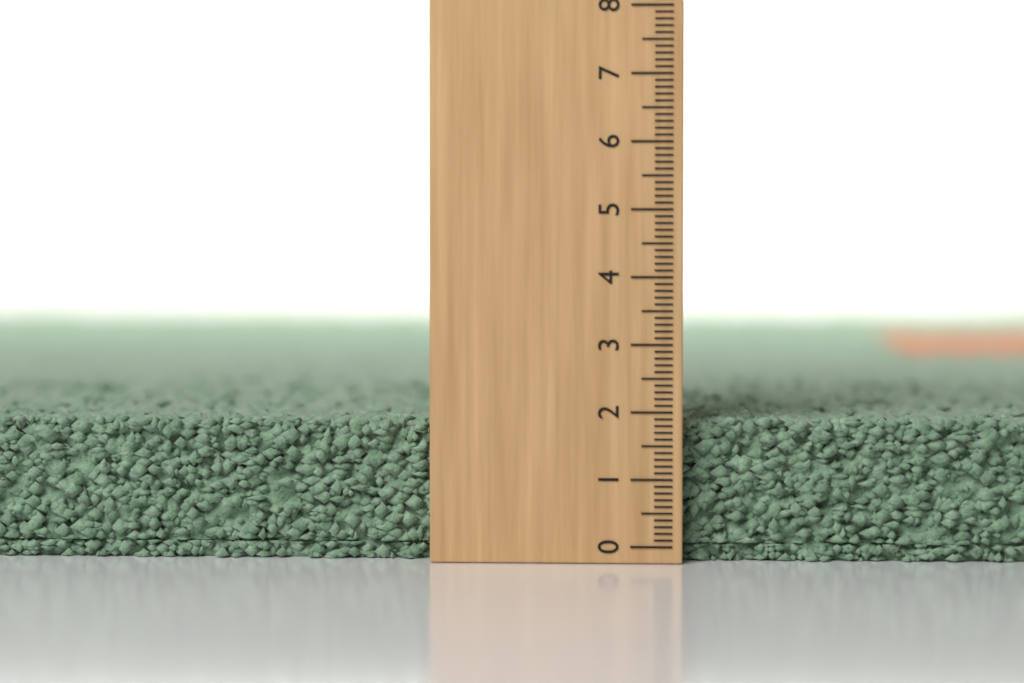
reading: 1.9 (no unit)
